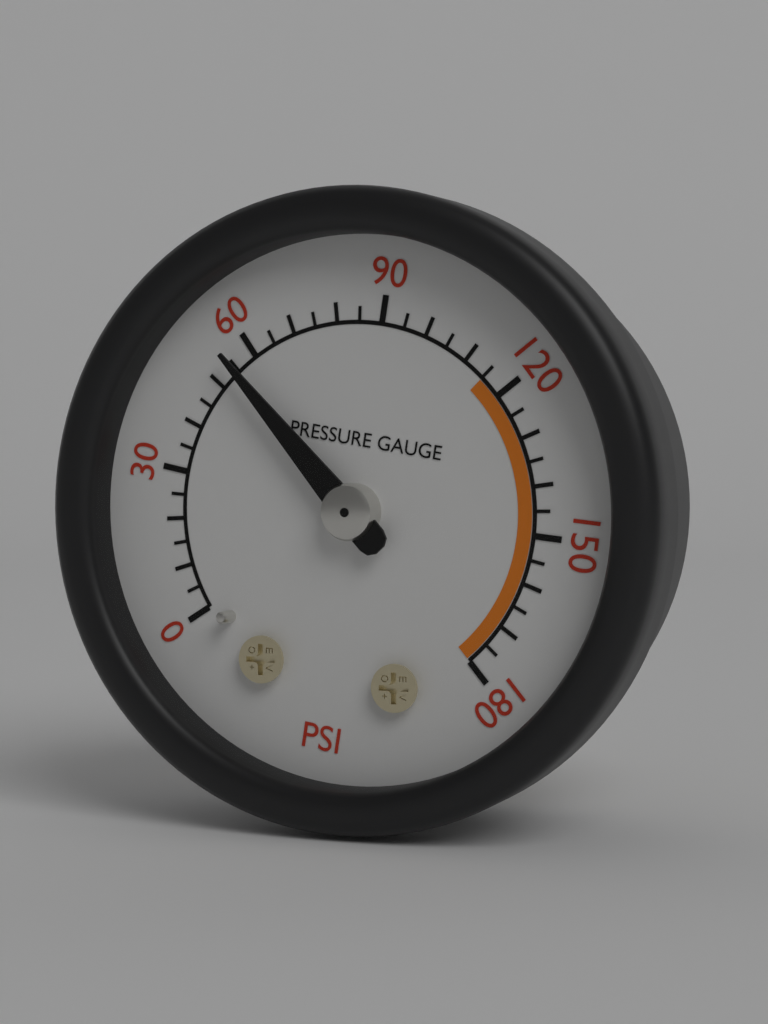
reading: 55 psi
